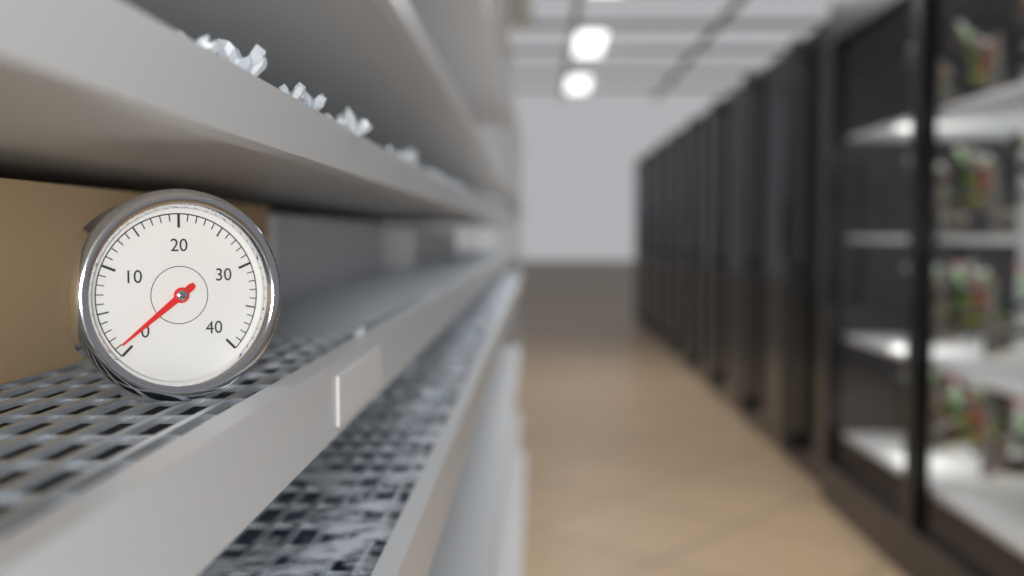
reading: 1 (no unit)
